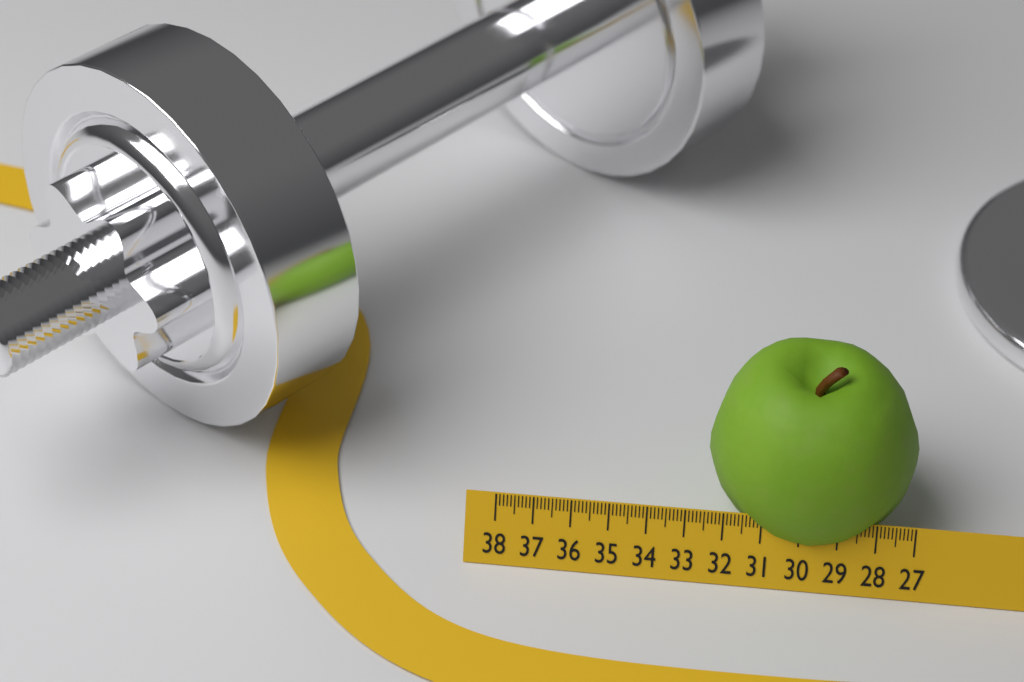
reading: 32.5 (no unit)
